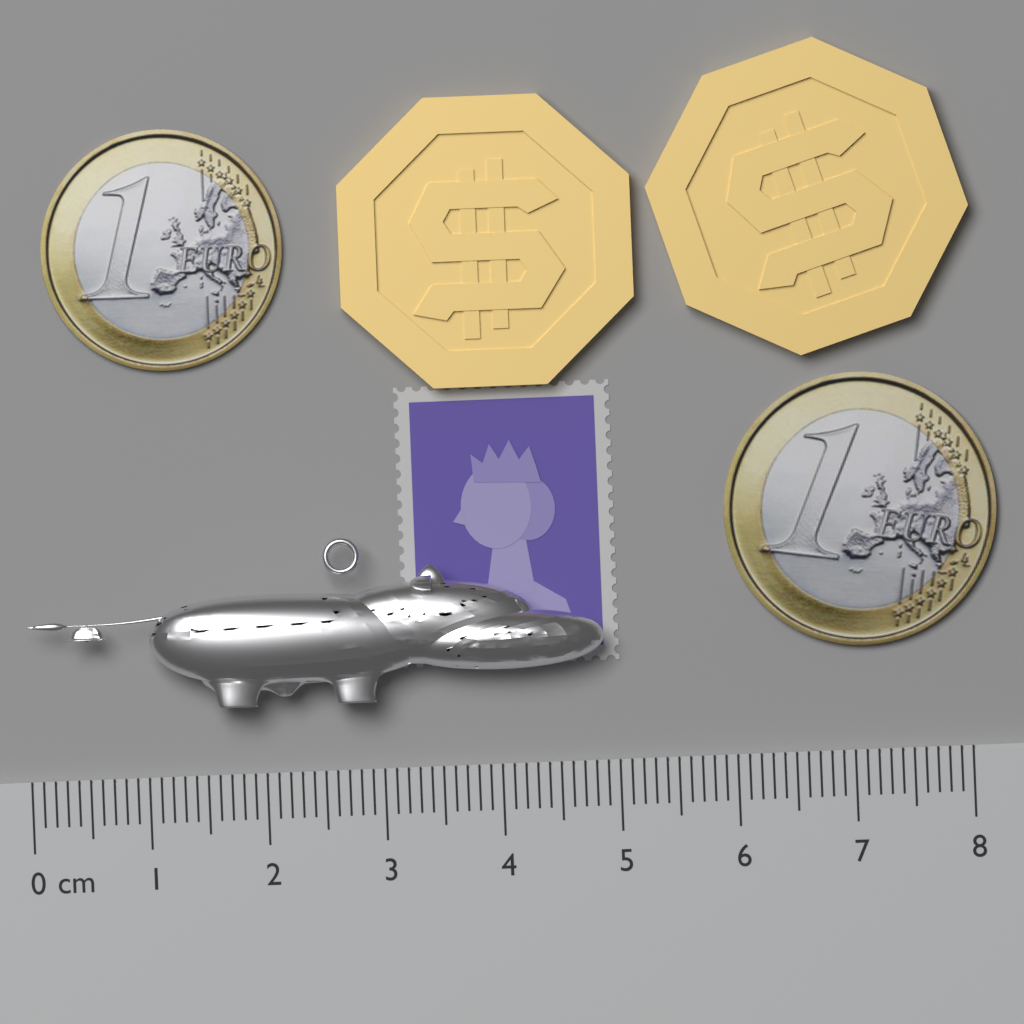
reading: 4.9 cm
